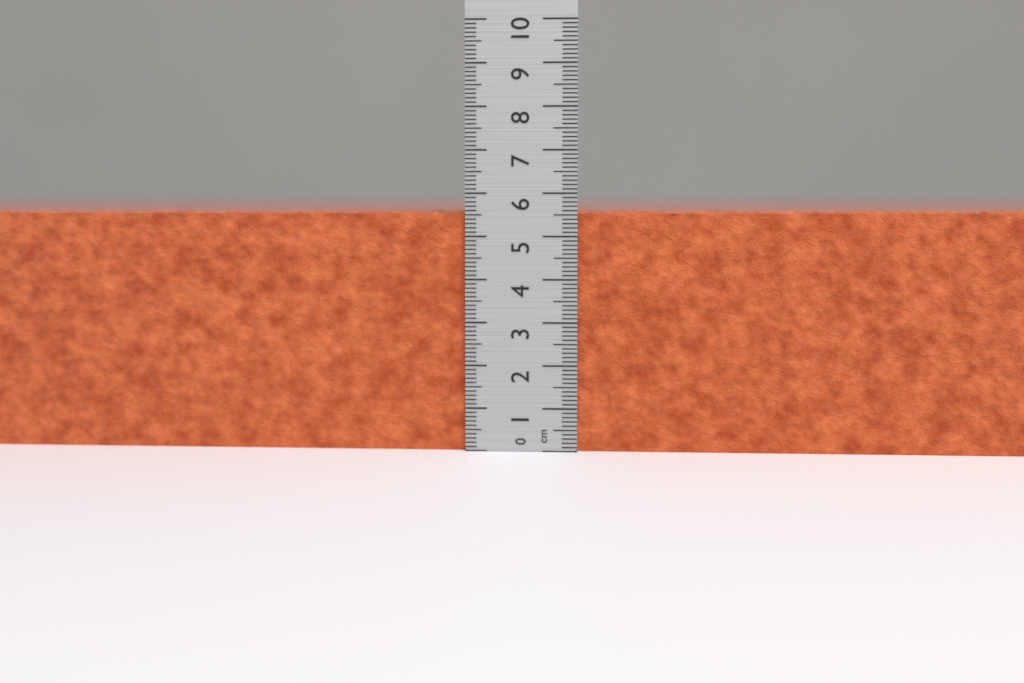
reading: 5.6 cm
